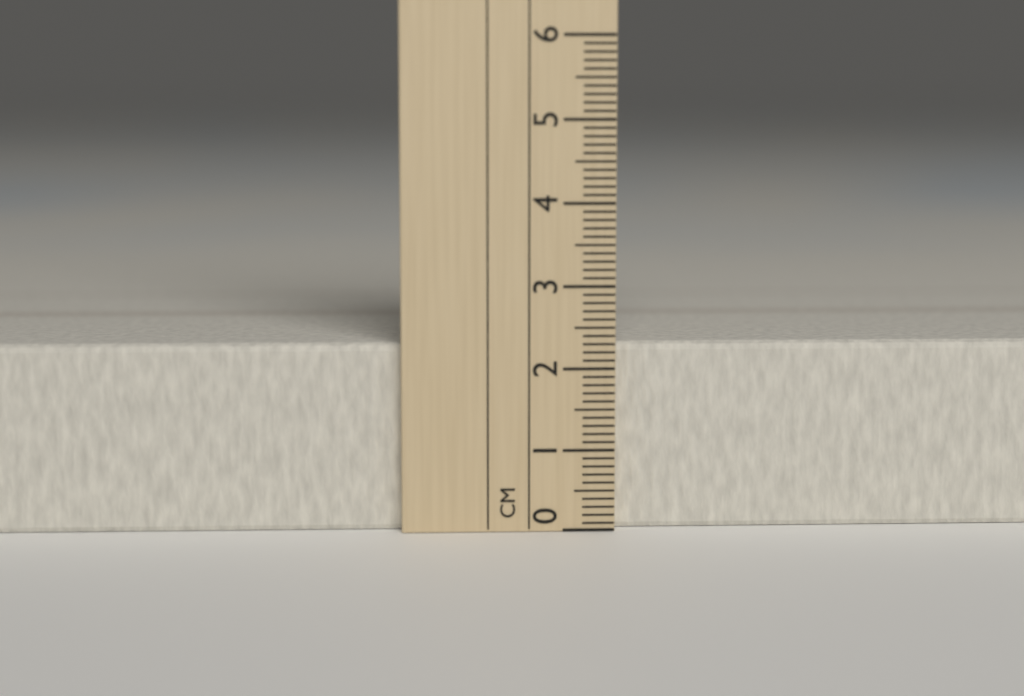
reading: 2.3 cm
